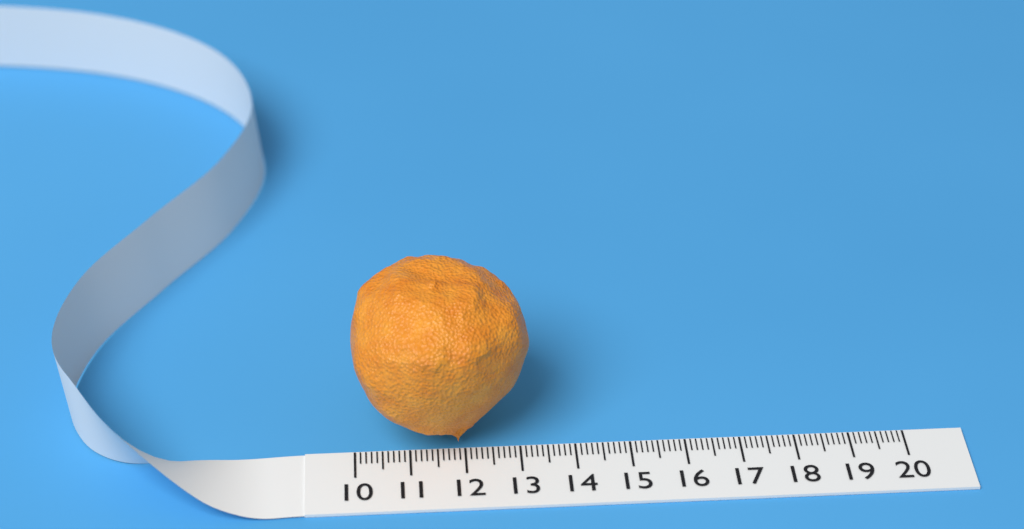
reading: 13.2 (no unit)
